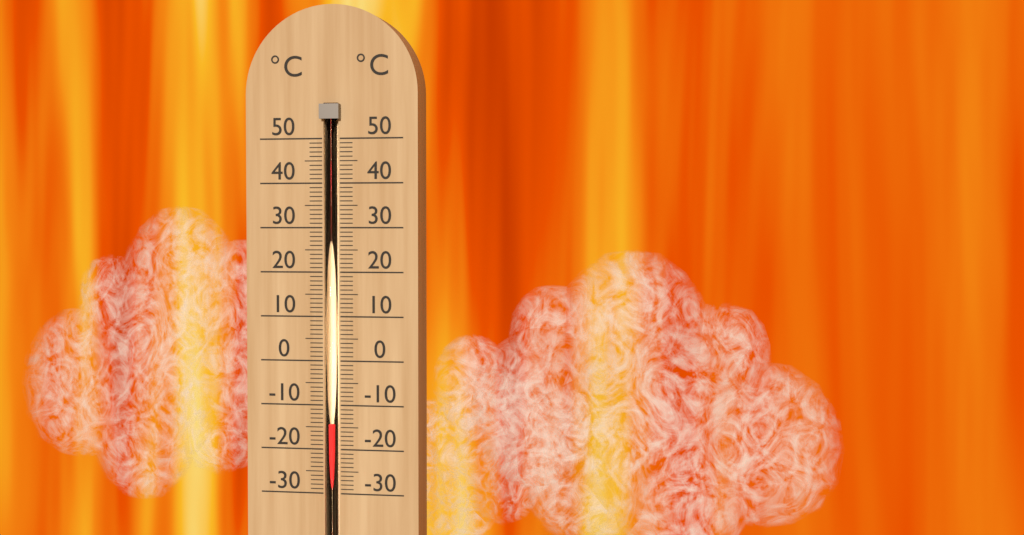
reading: -14 °C
